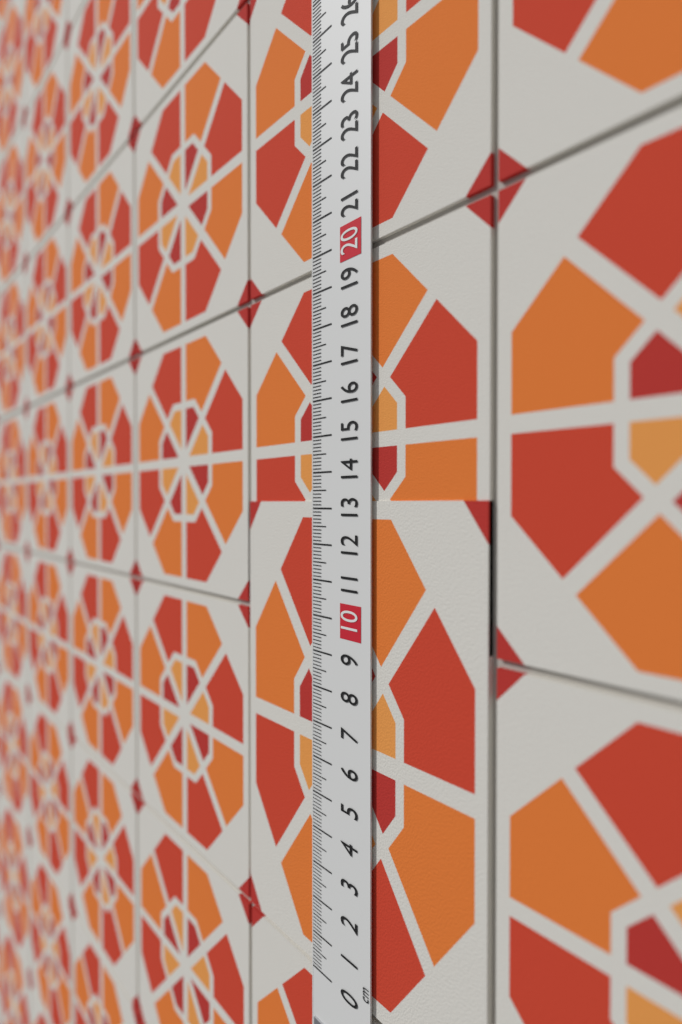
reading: 13.2 cm
